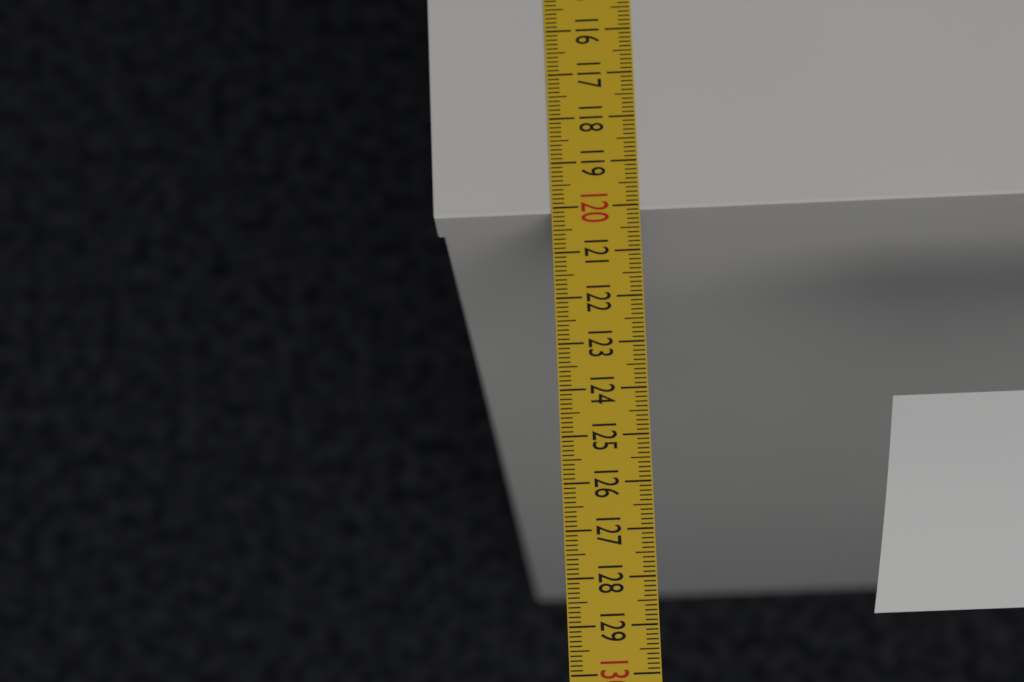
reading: 120.1 cm
